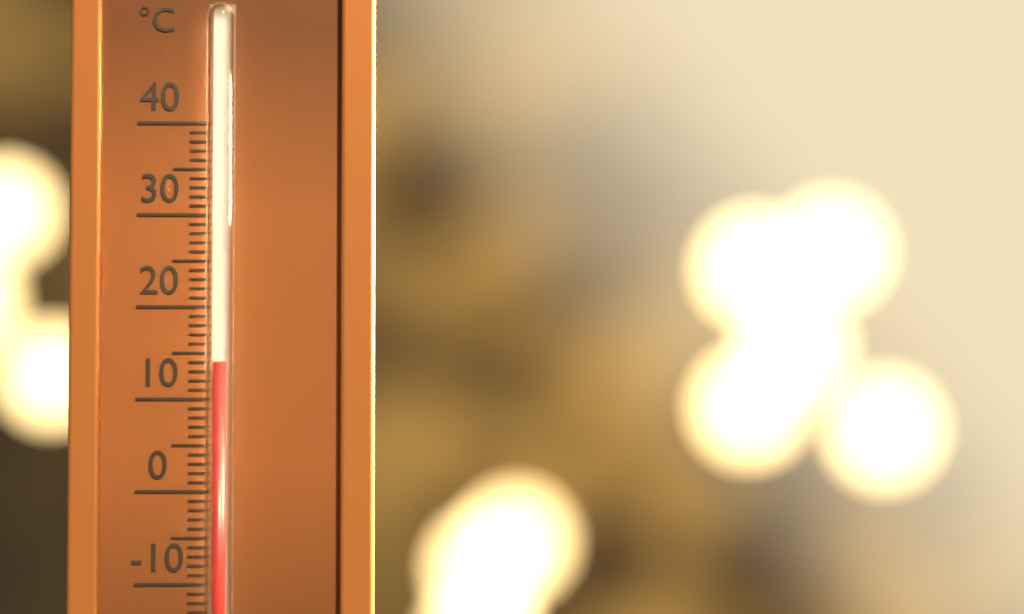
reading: 14 °C
